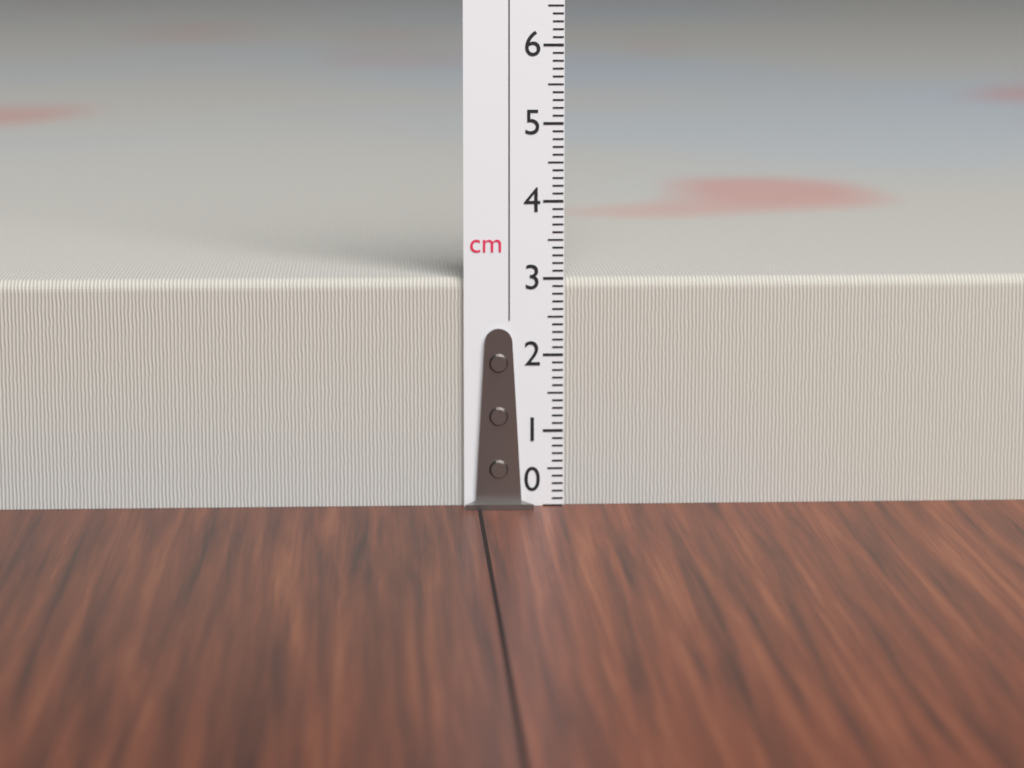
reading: 3.0 cm
